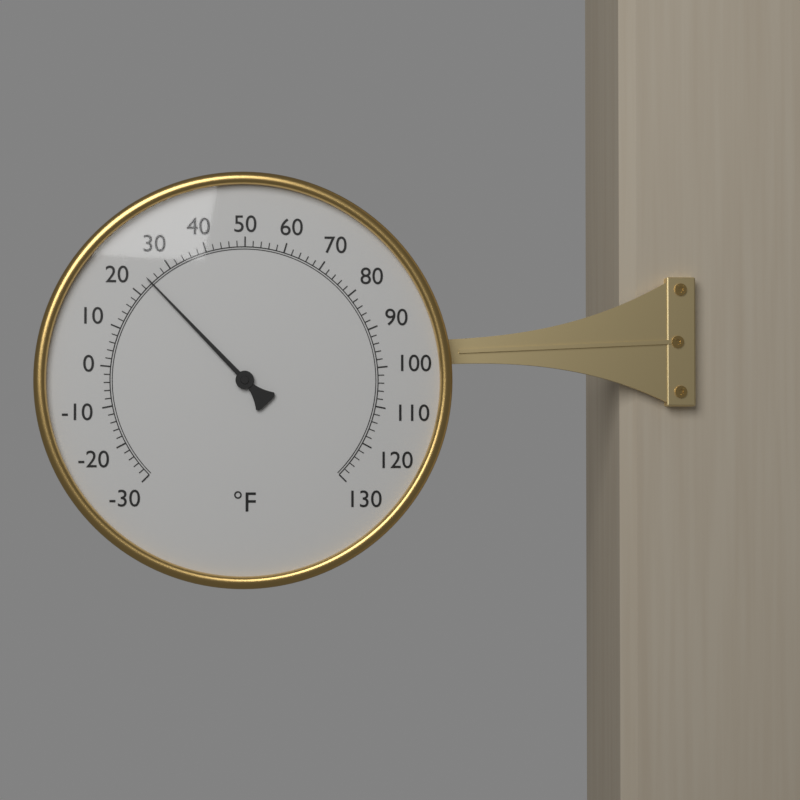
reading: 24 °F
